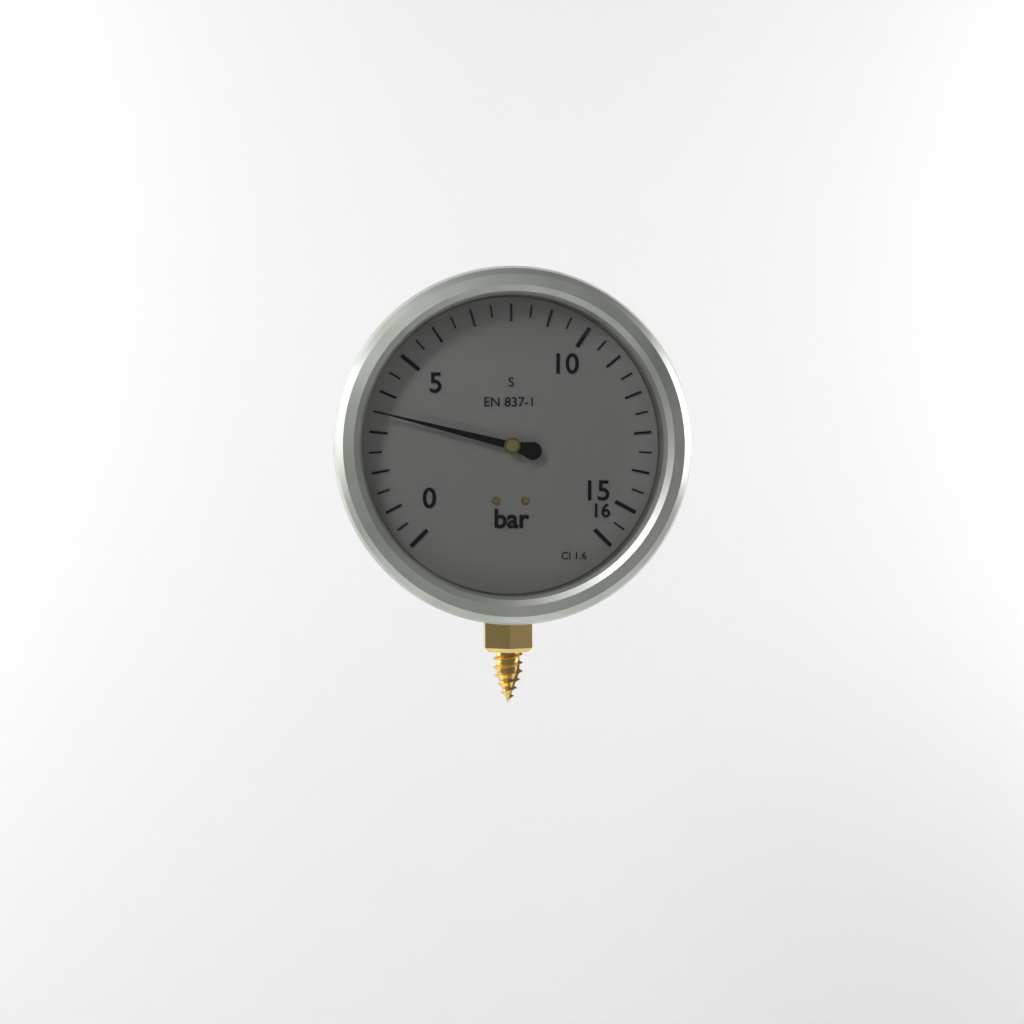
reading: 3.5 bar
